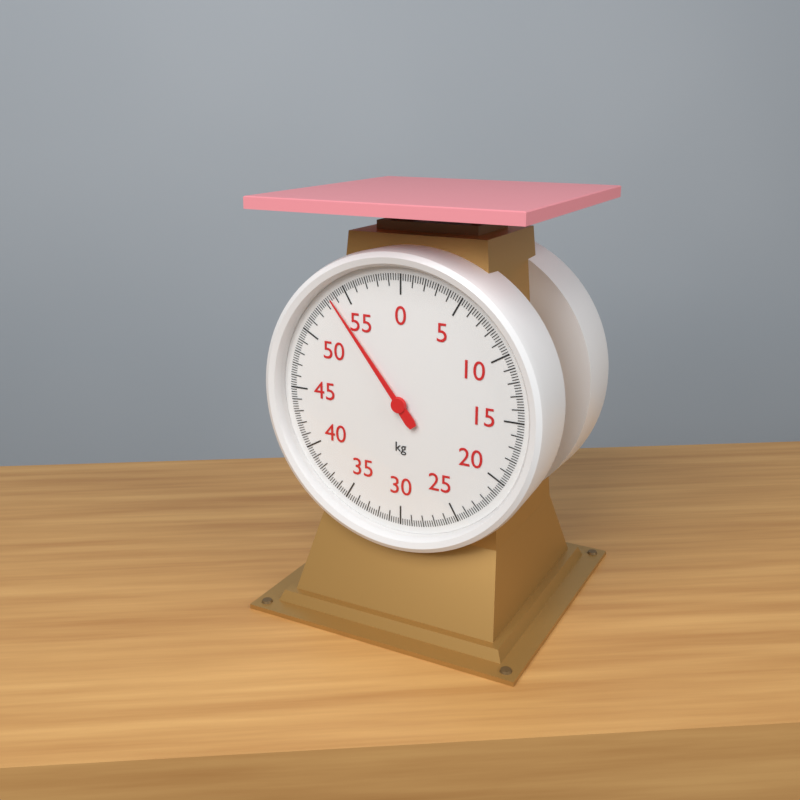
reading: 53.6 kg
